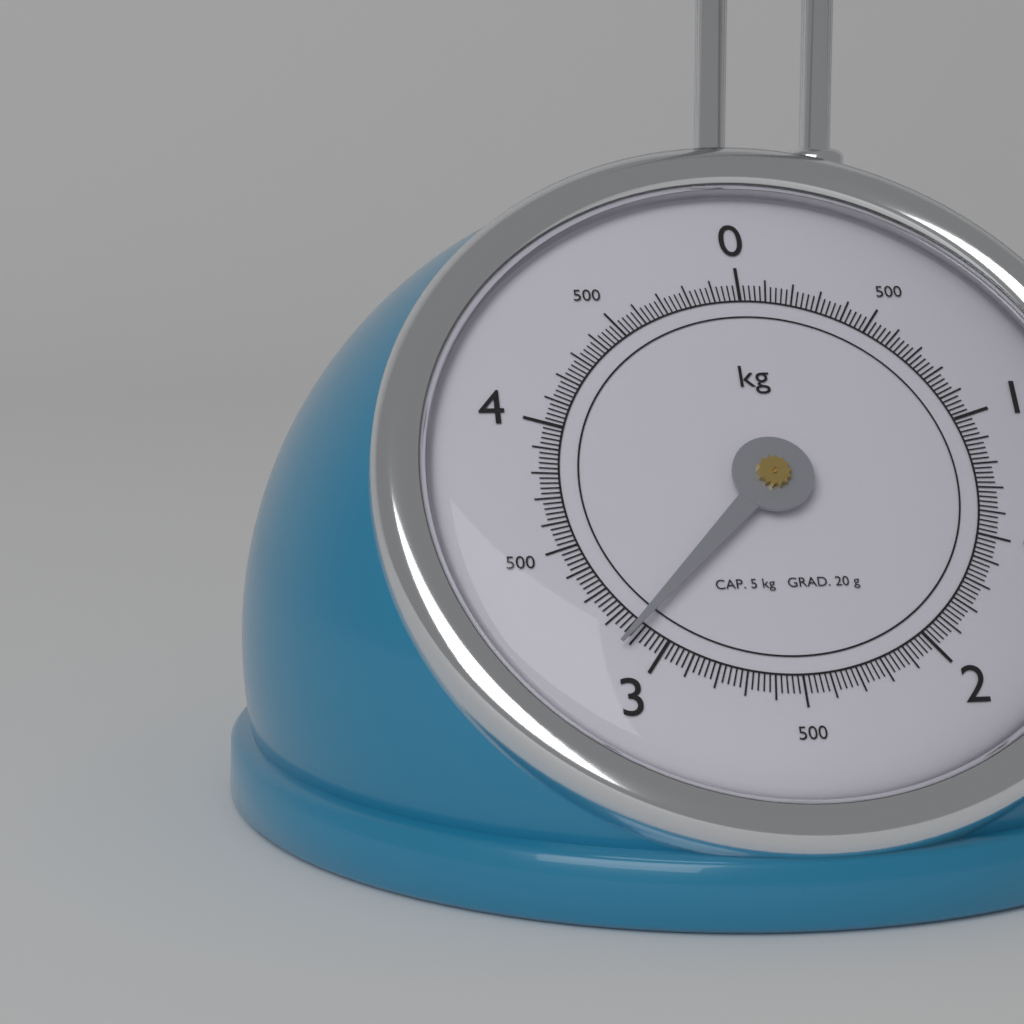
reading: 3.12 kg
